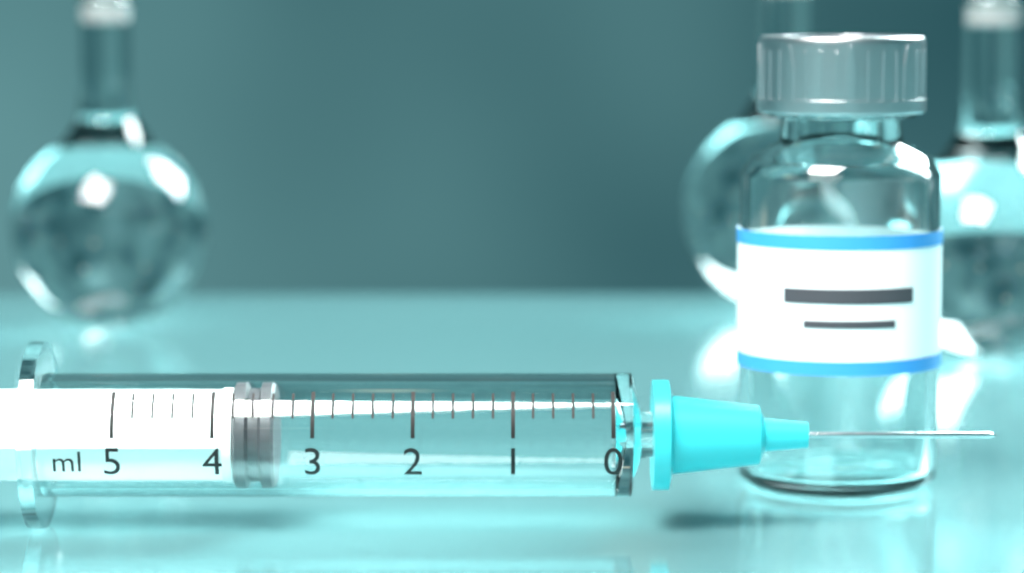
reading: 3.4 ml
